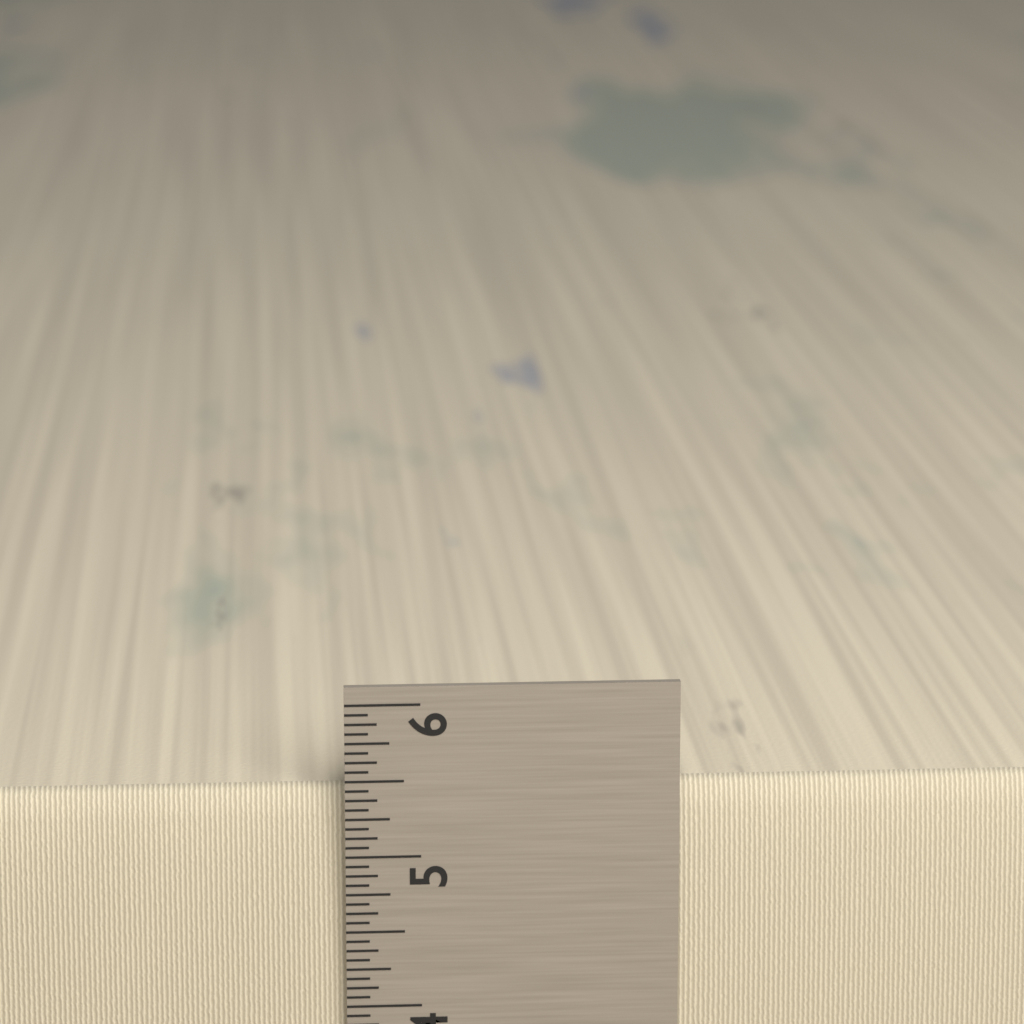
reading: 5.4375 in
